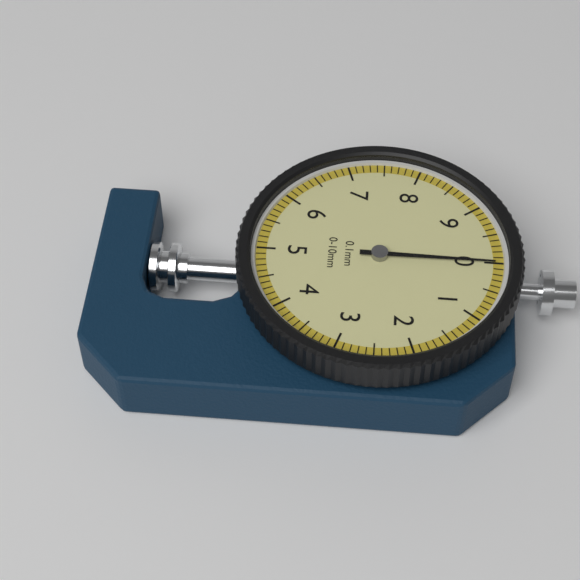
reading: 0.0 mm
